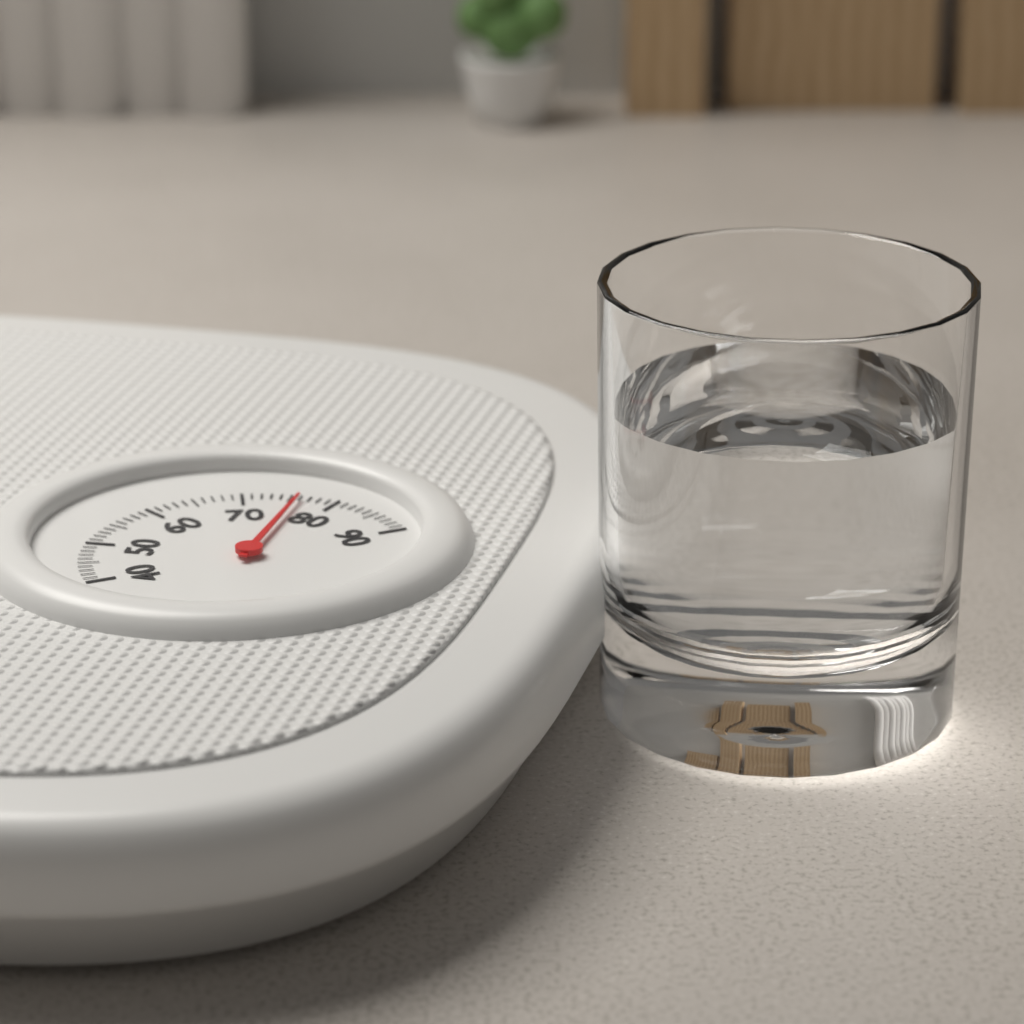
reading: 76 (no unit)
